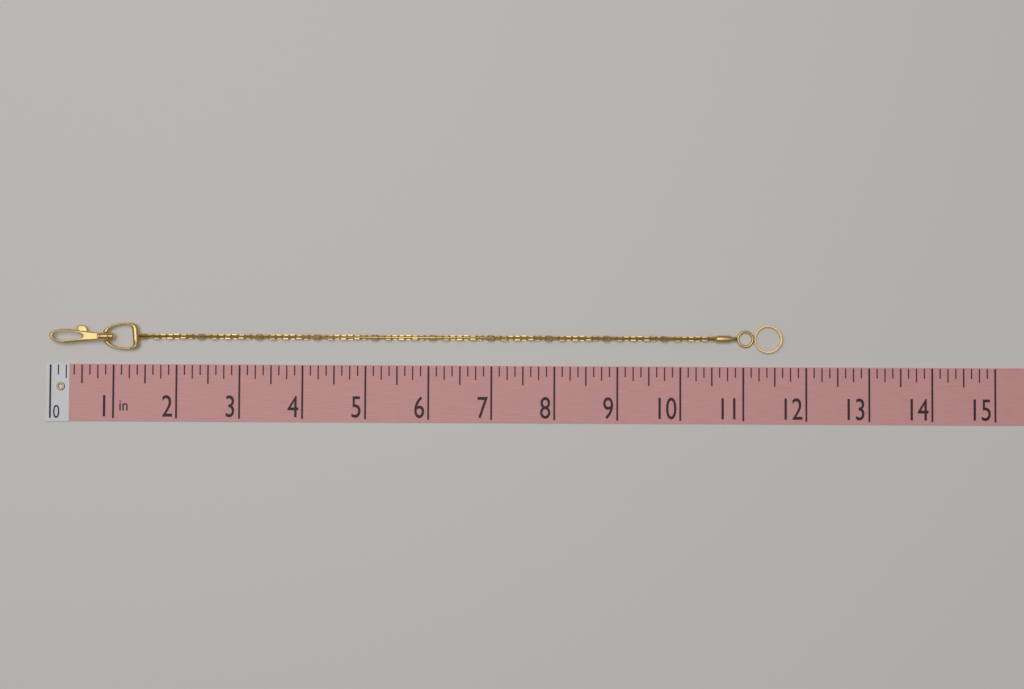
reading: 11.625 in
